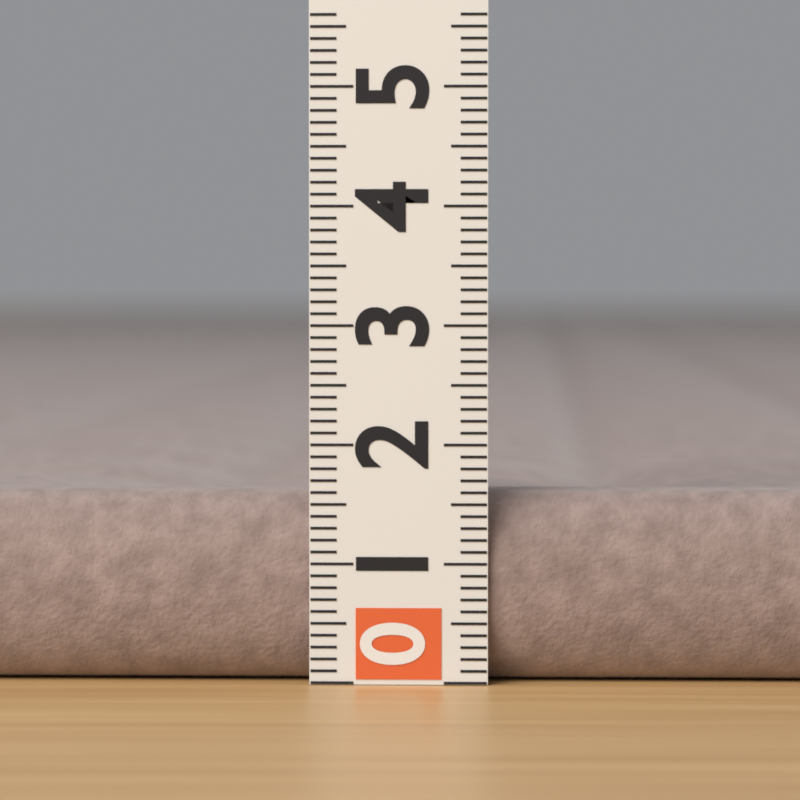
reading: 1.6 (no unit)
